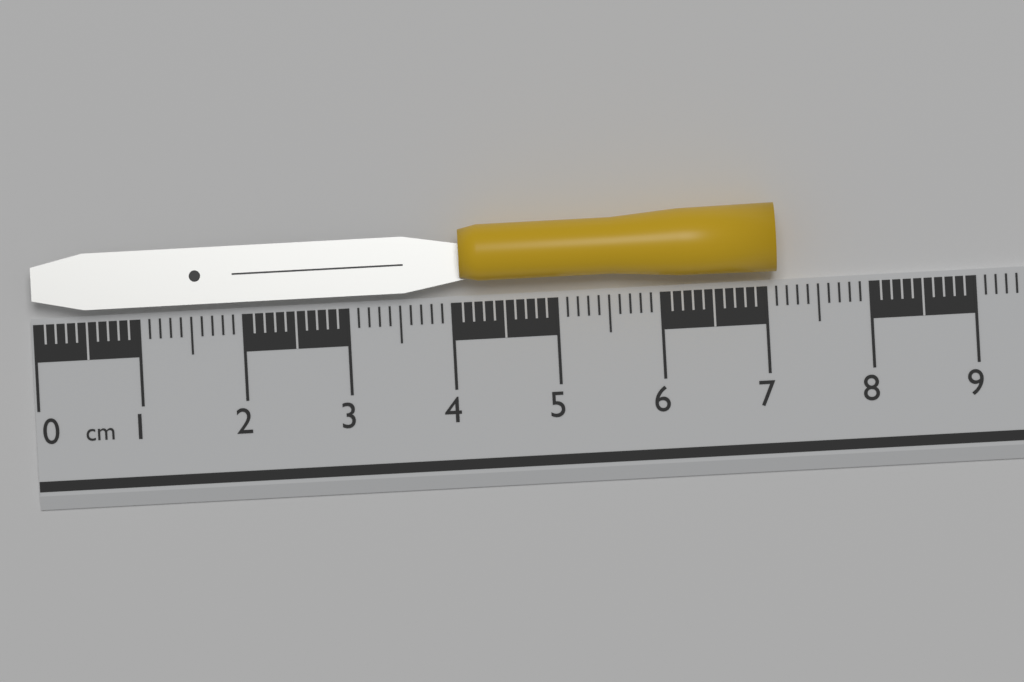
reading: 7.1 cm
